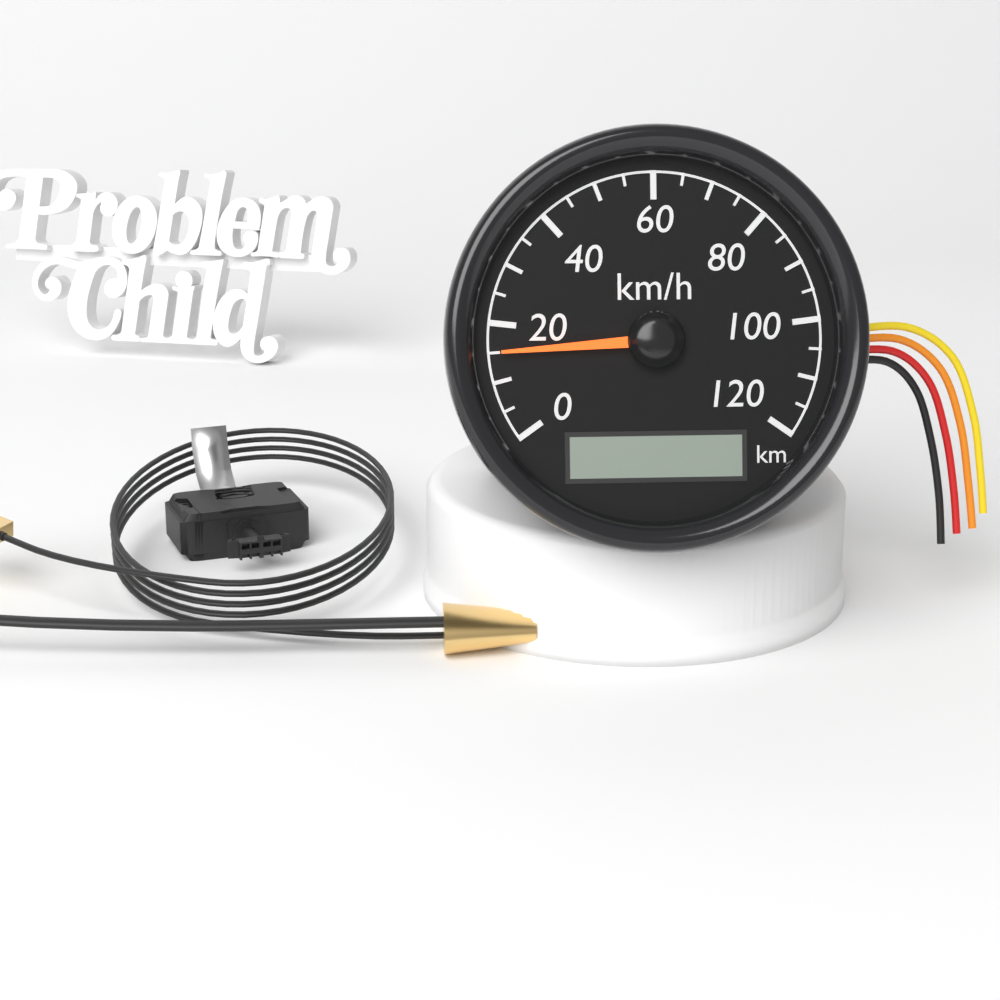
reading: 15 km/h
